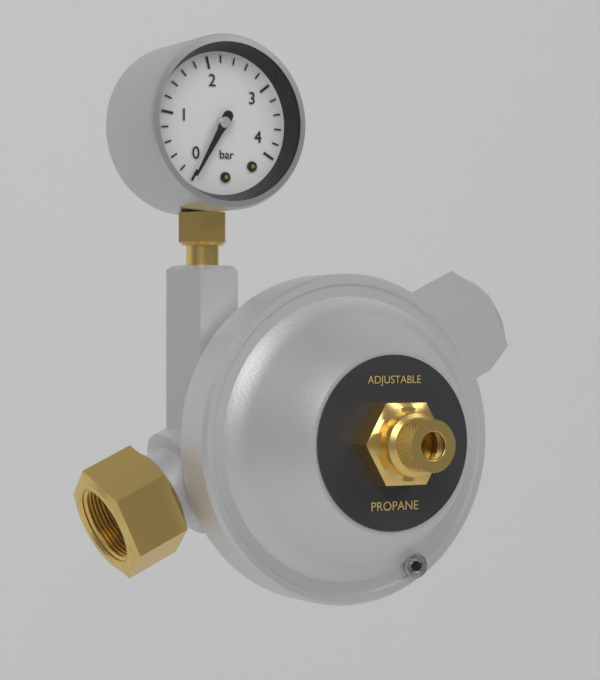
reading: 0.0 bar
